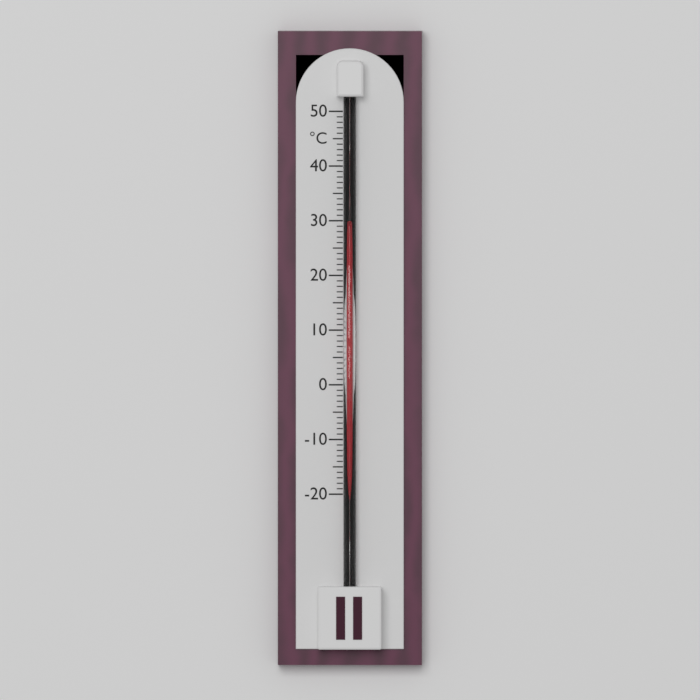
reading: 29 °C
